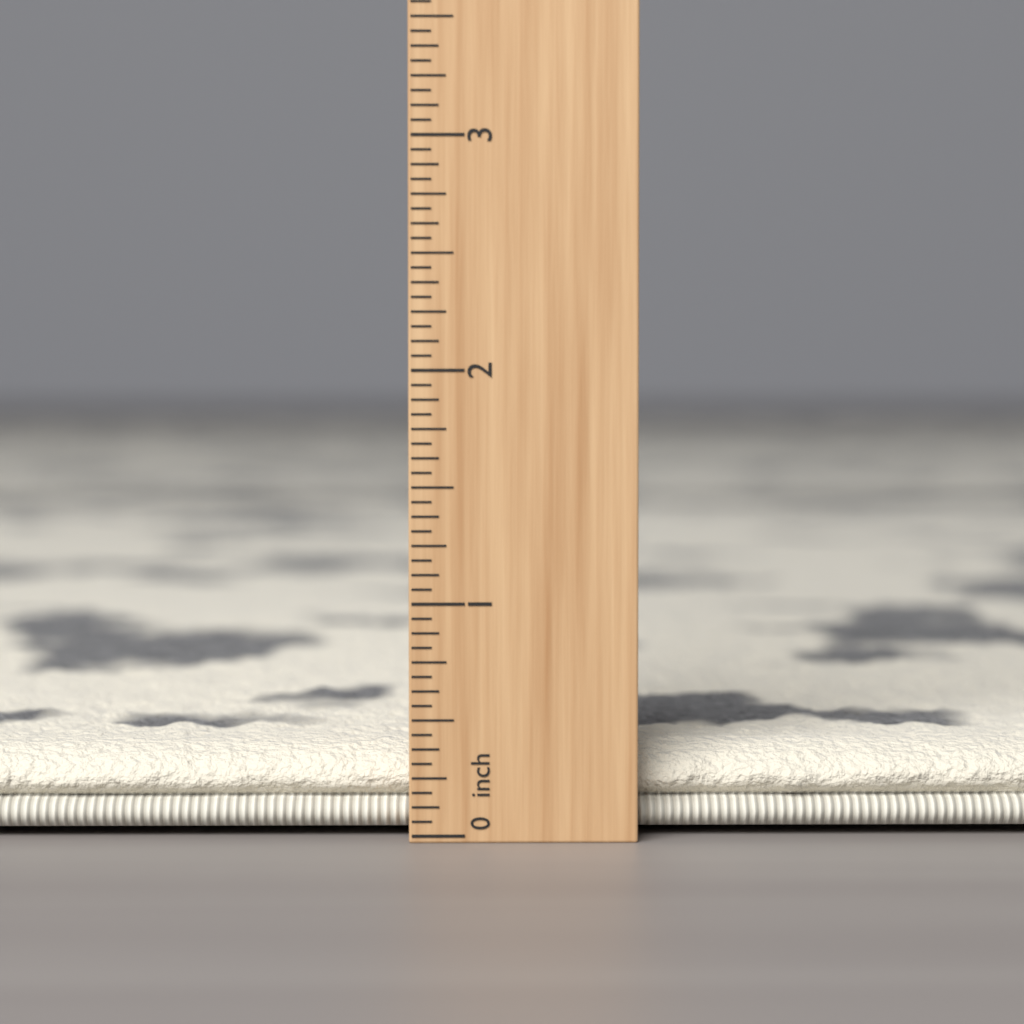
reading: 0.3750 inch
